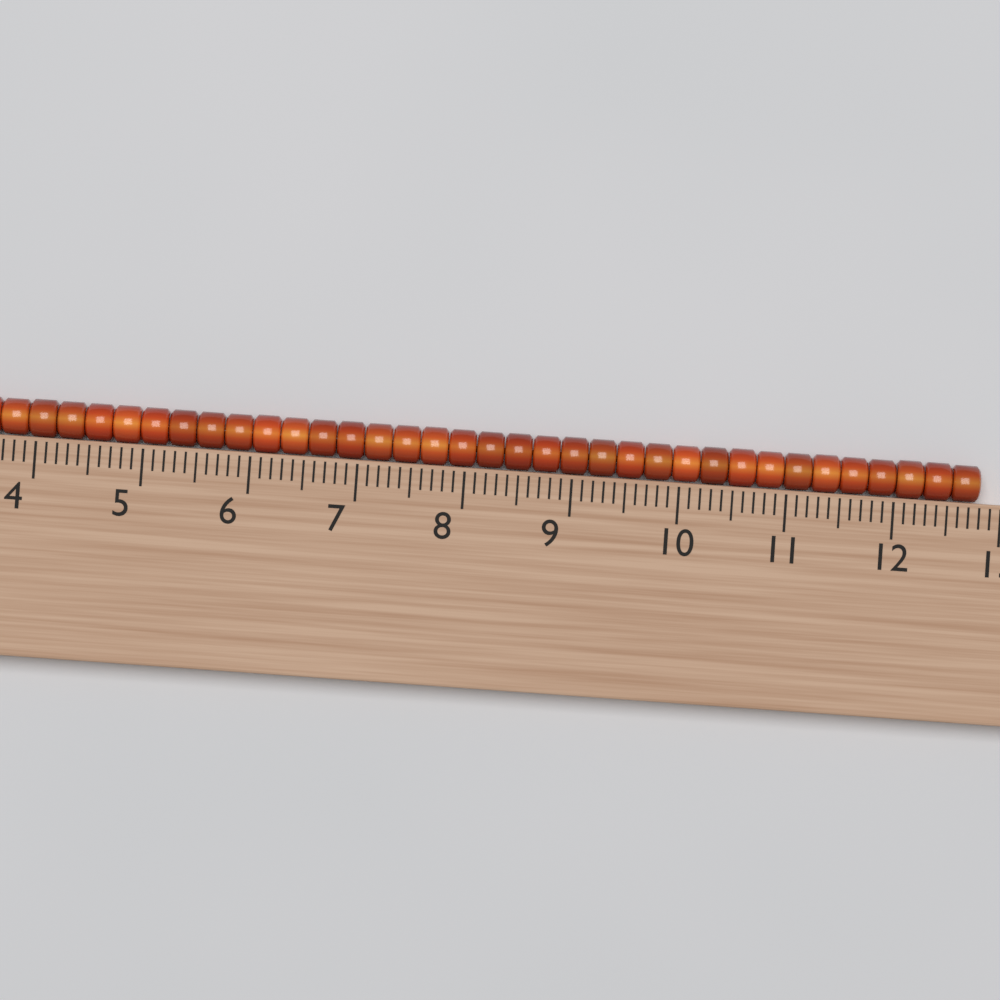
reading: 12.8 (no unit)
